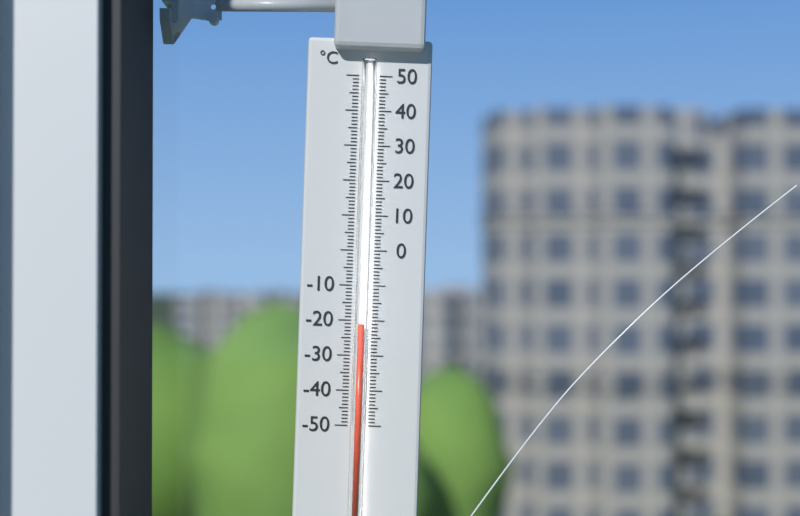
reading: -21 °C
